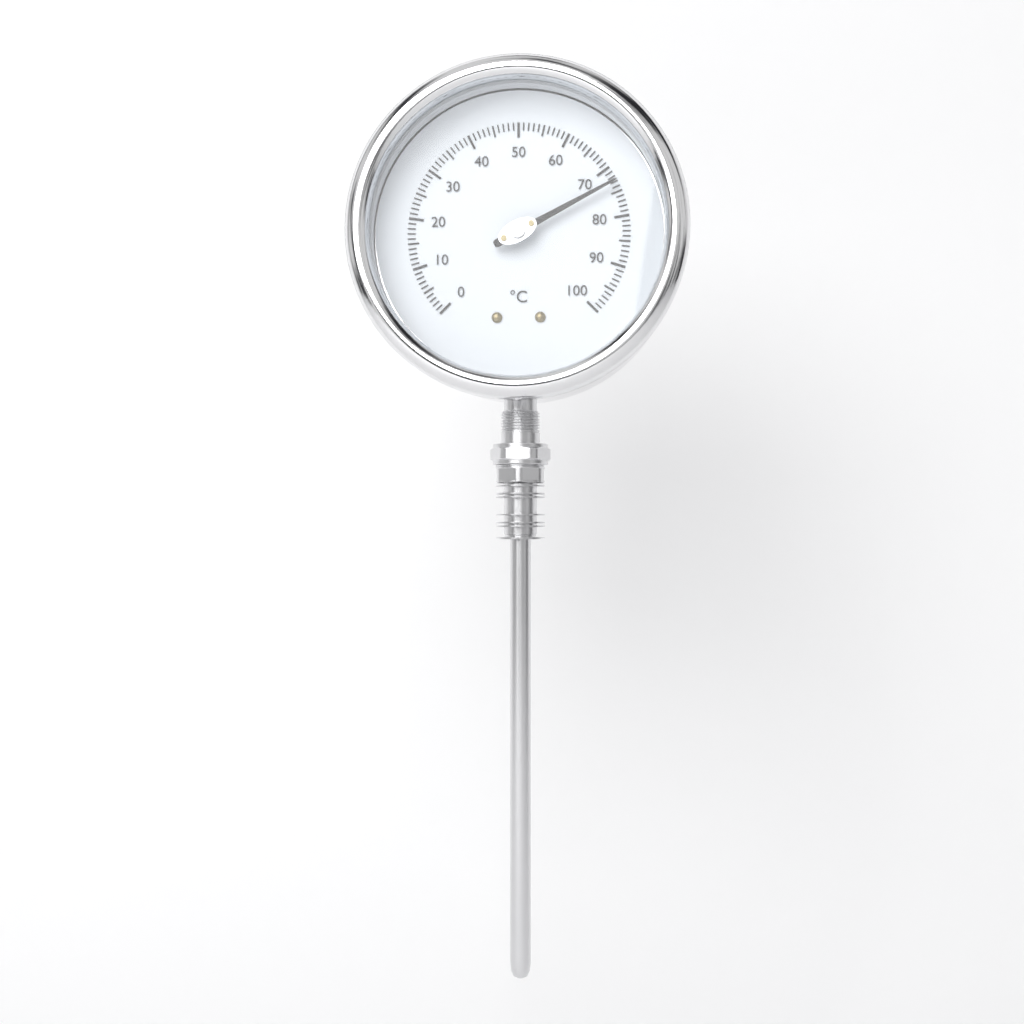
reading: 73 °C
